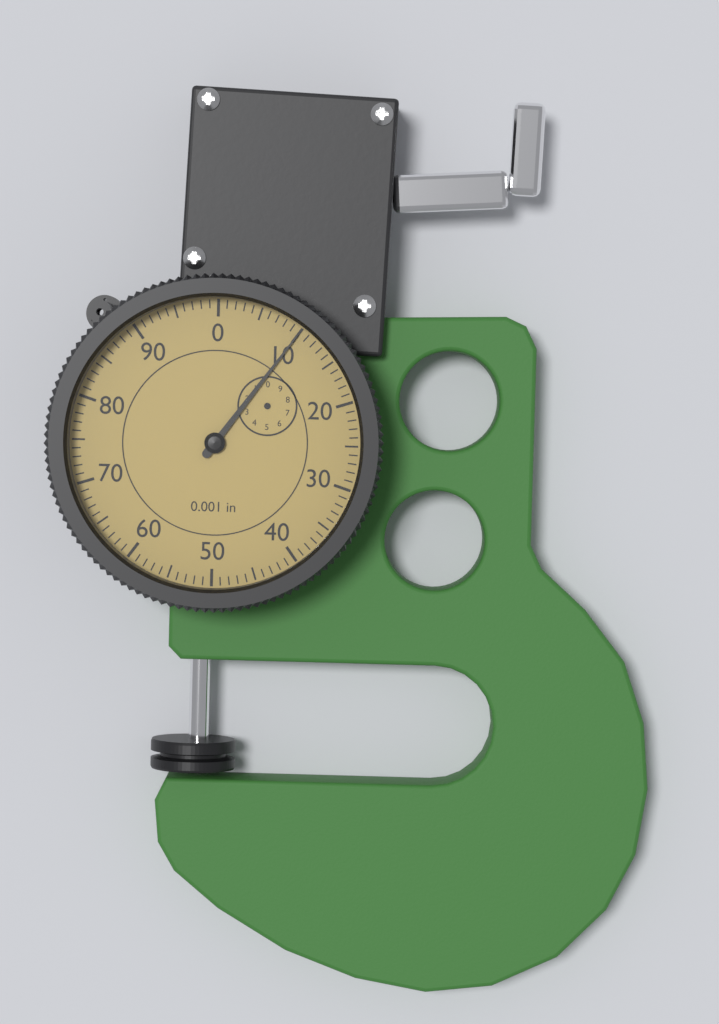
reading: 10 0.001 in
